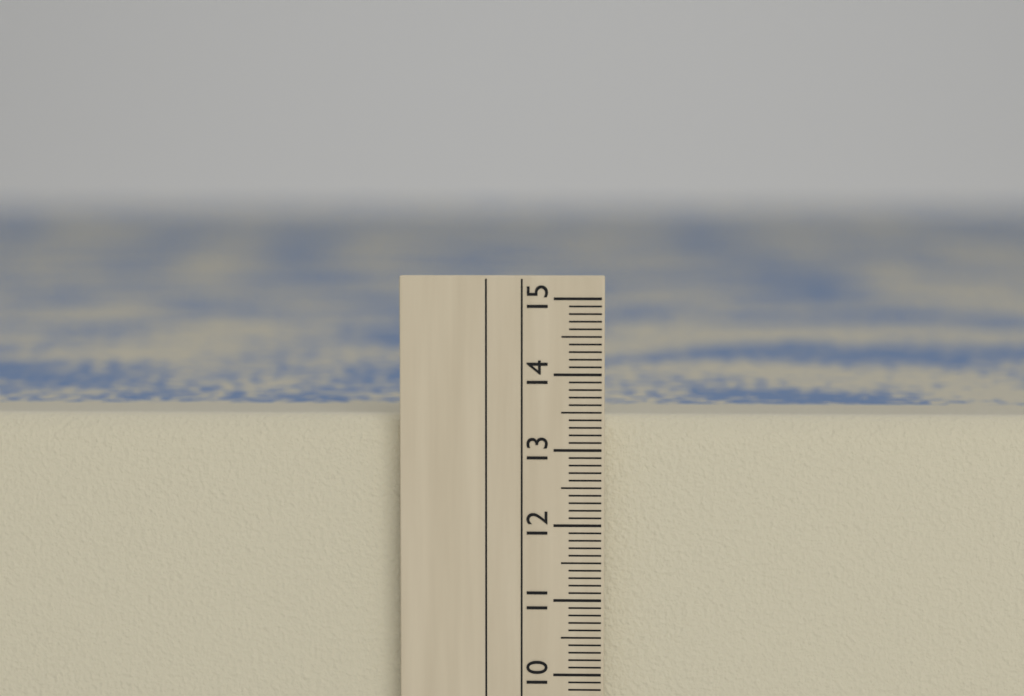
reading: 13.4 cm
